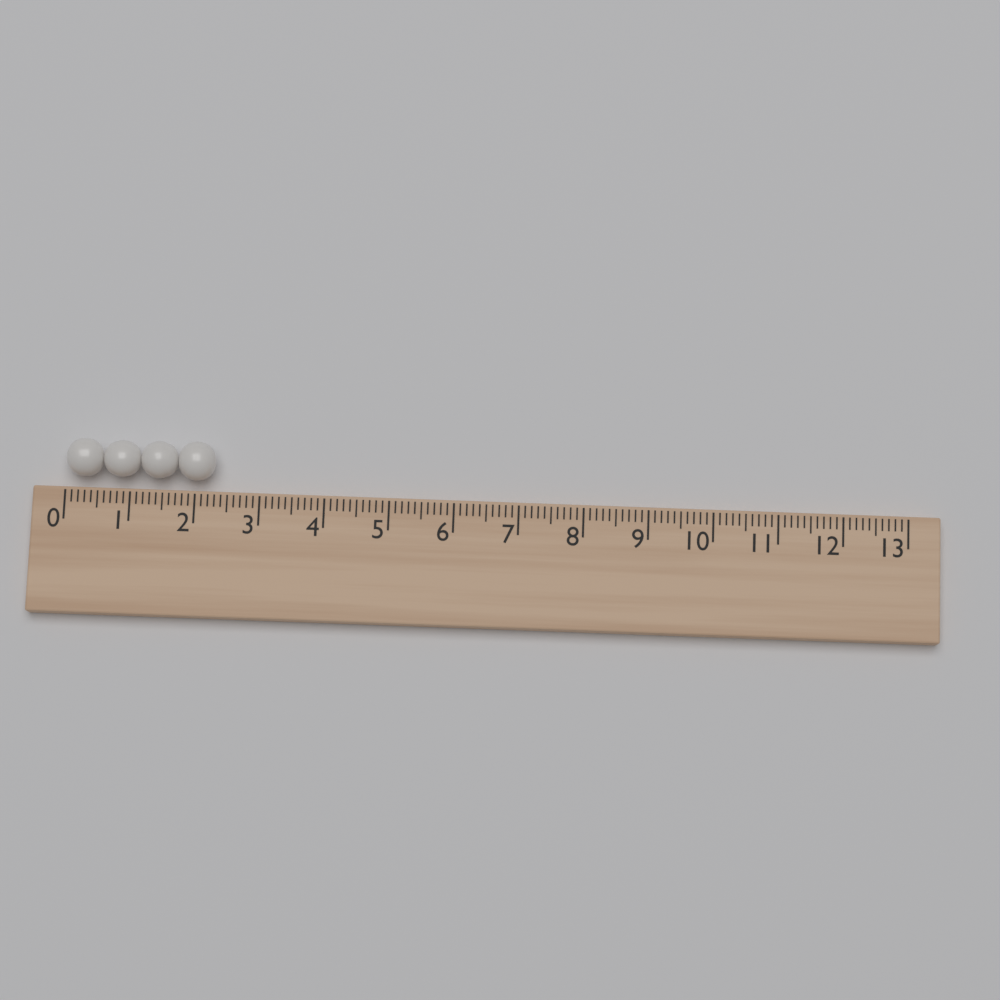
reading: 2.3 (no unit)
